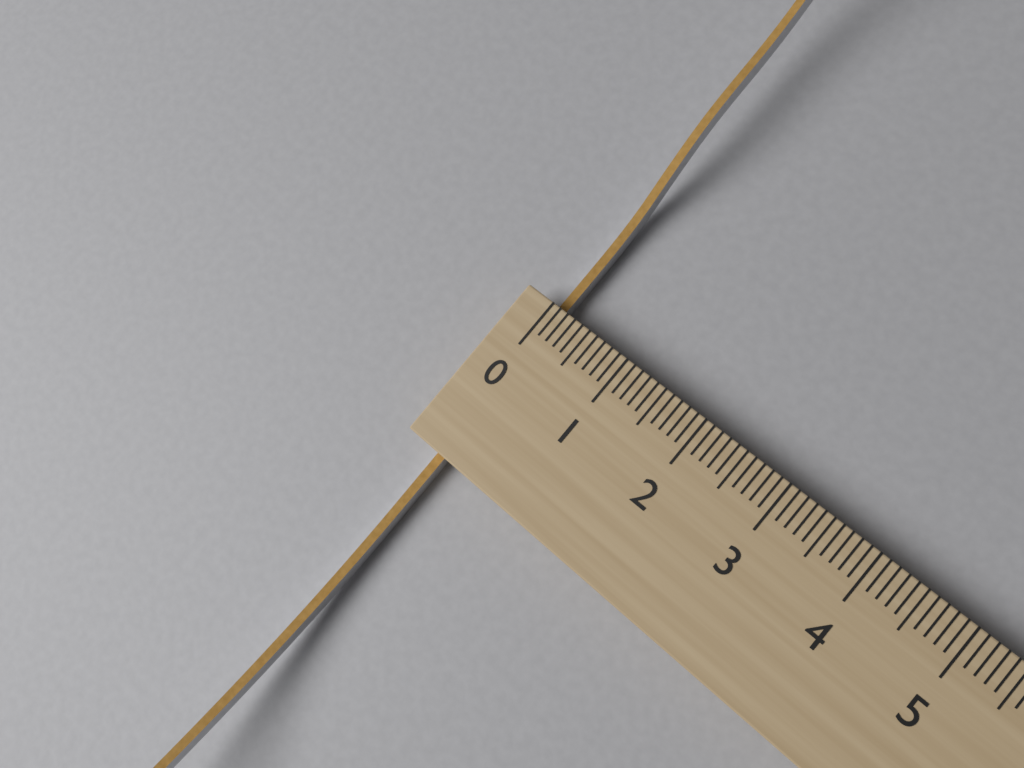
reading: 0.1 (no unit)
